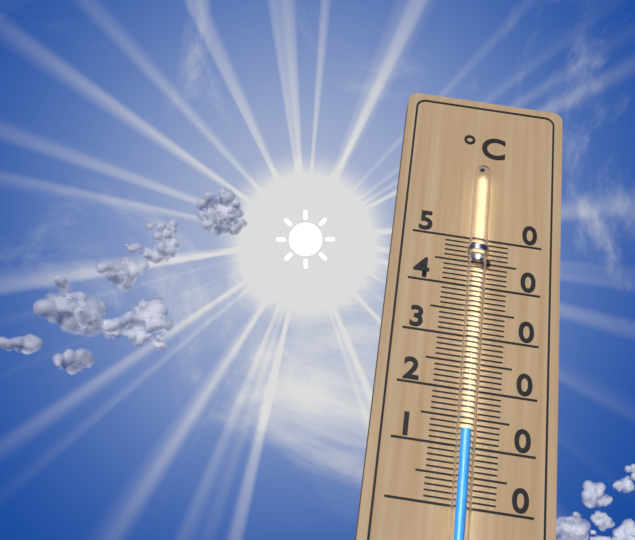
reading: 12 °C
